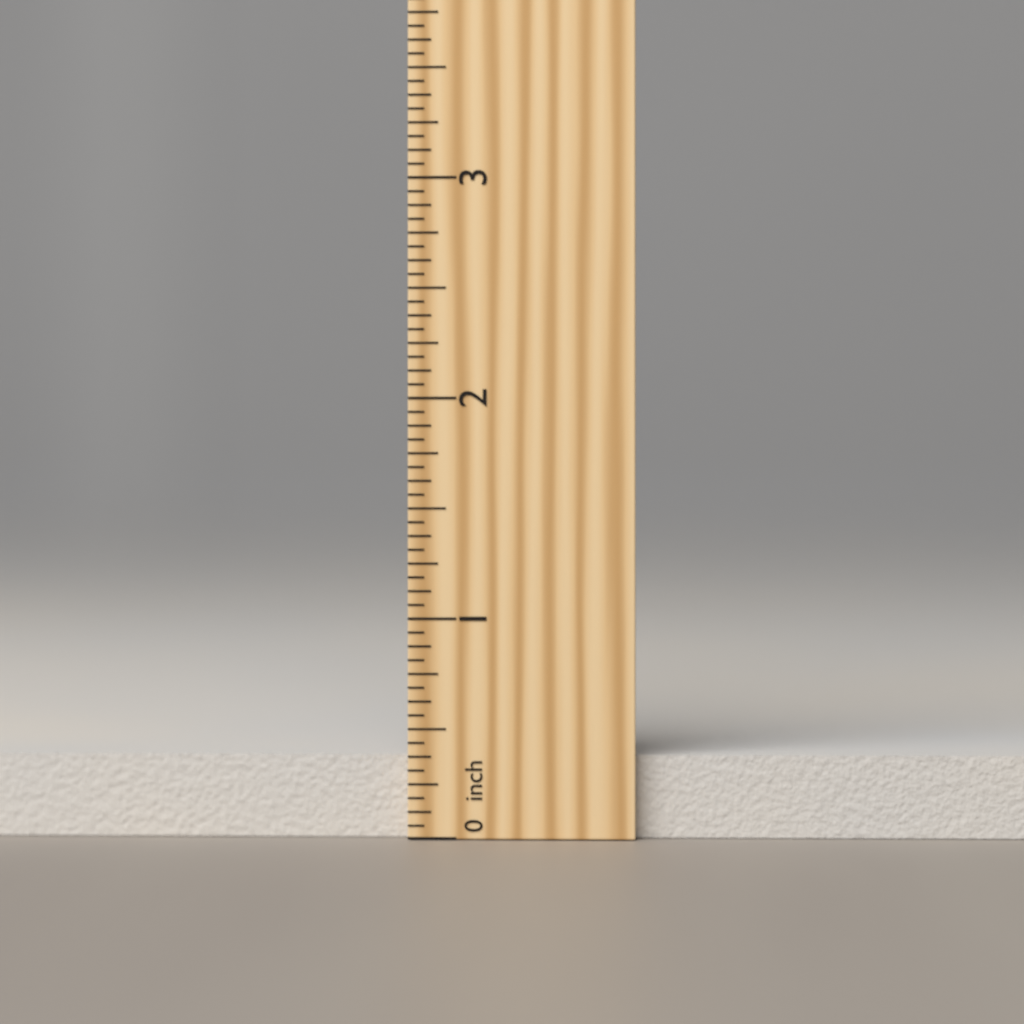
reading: 0.3750 inch
